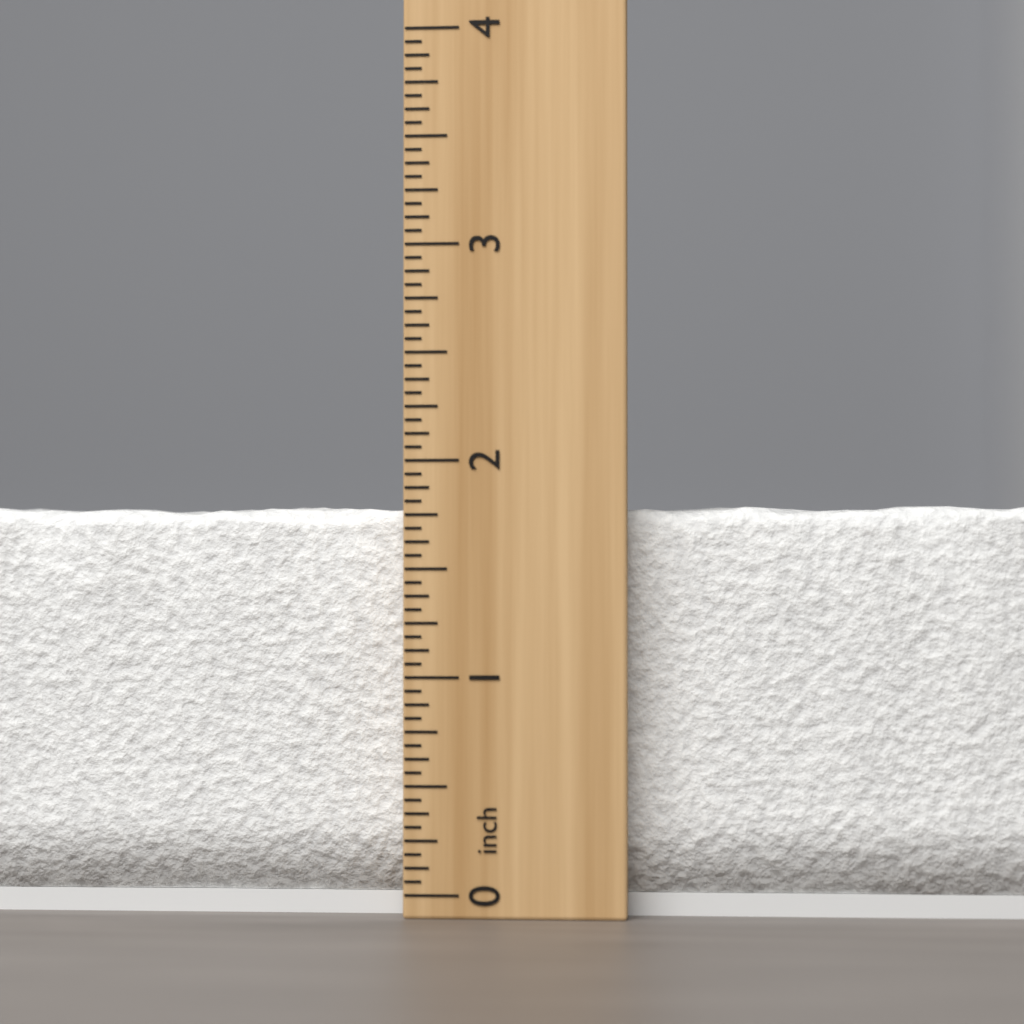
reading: 1.8125 inch
